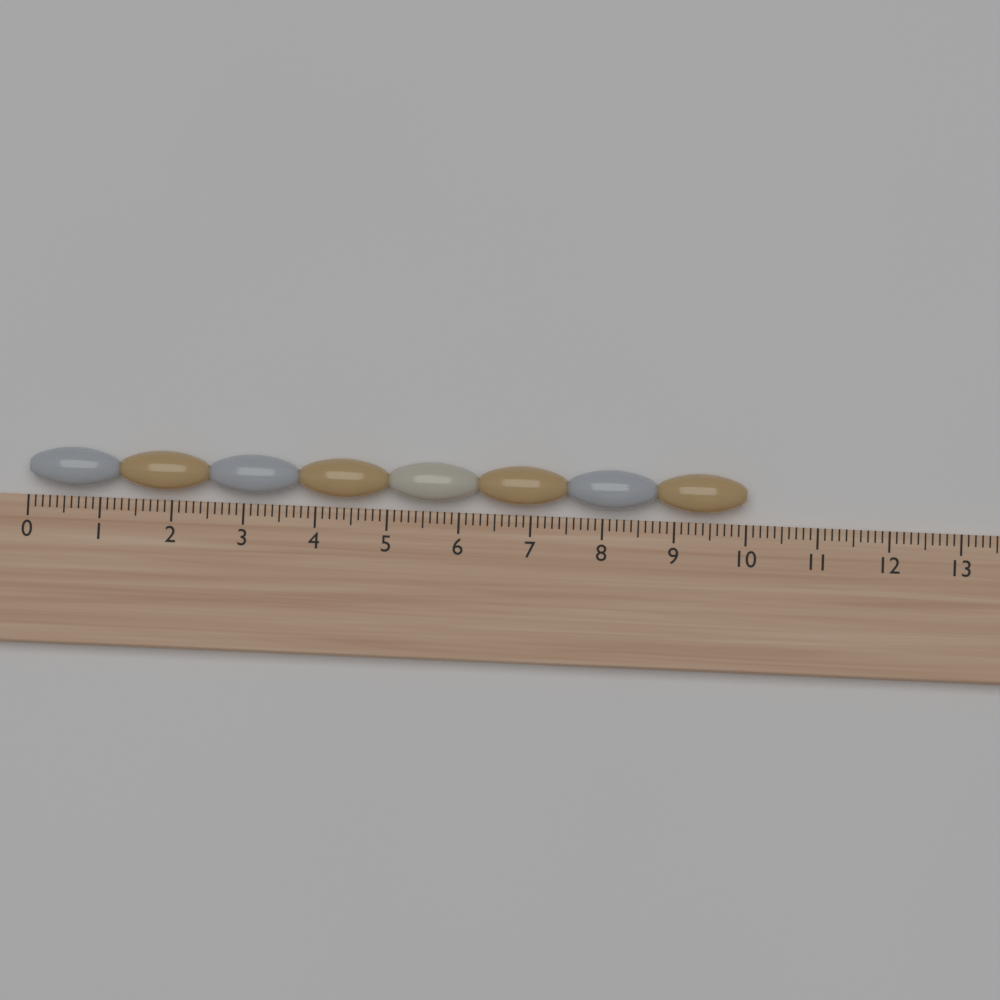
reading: 10.0 (no unit)
